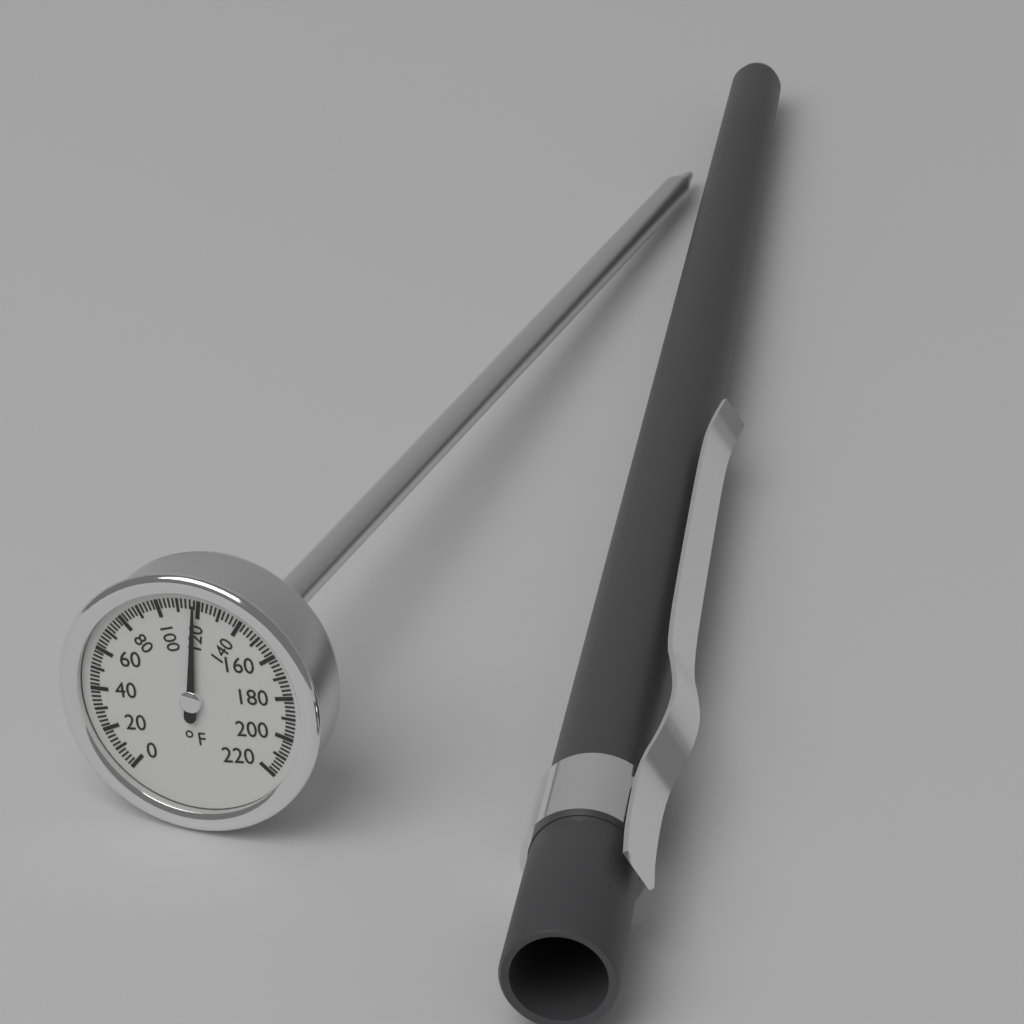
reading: 118 °F
